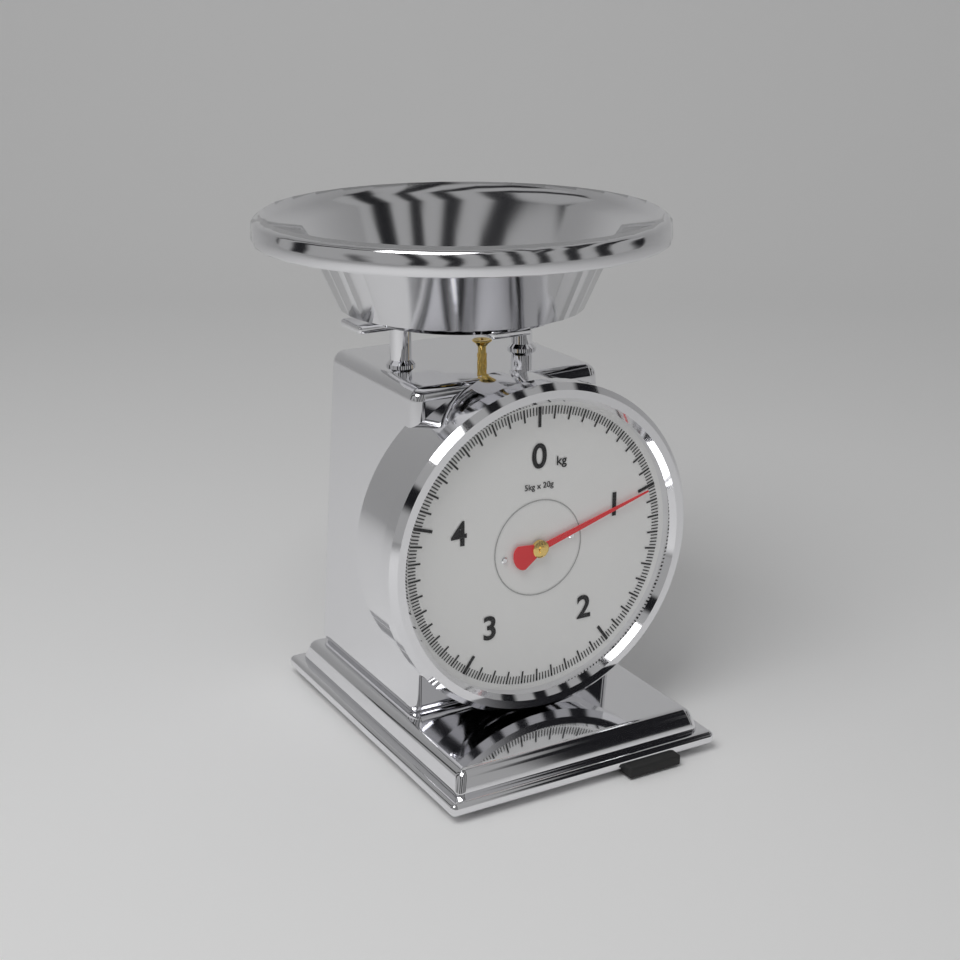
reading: 1.02 kg
